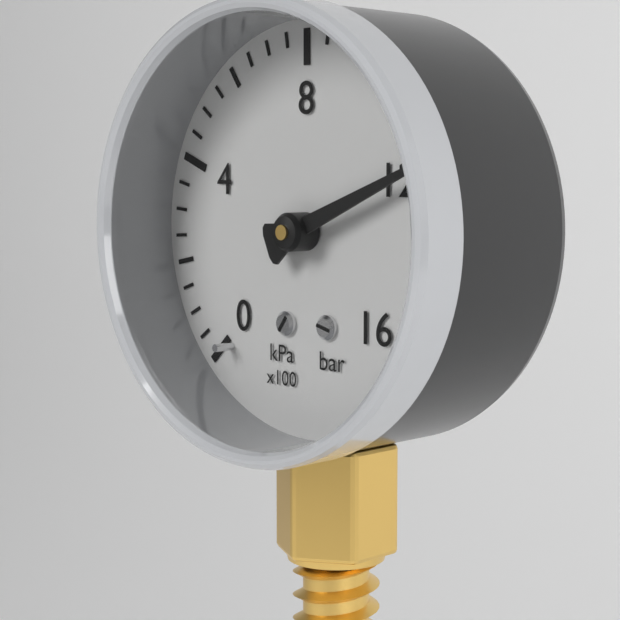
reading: 1200 kPa
